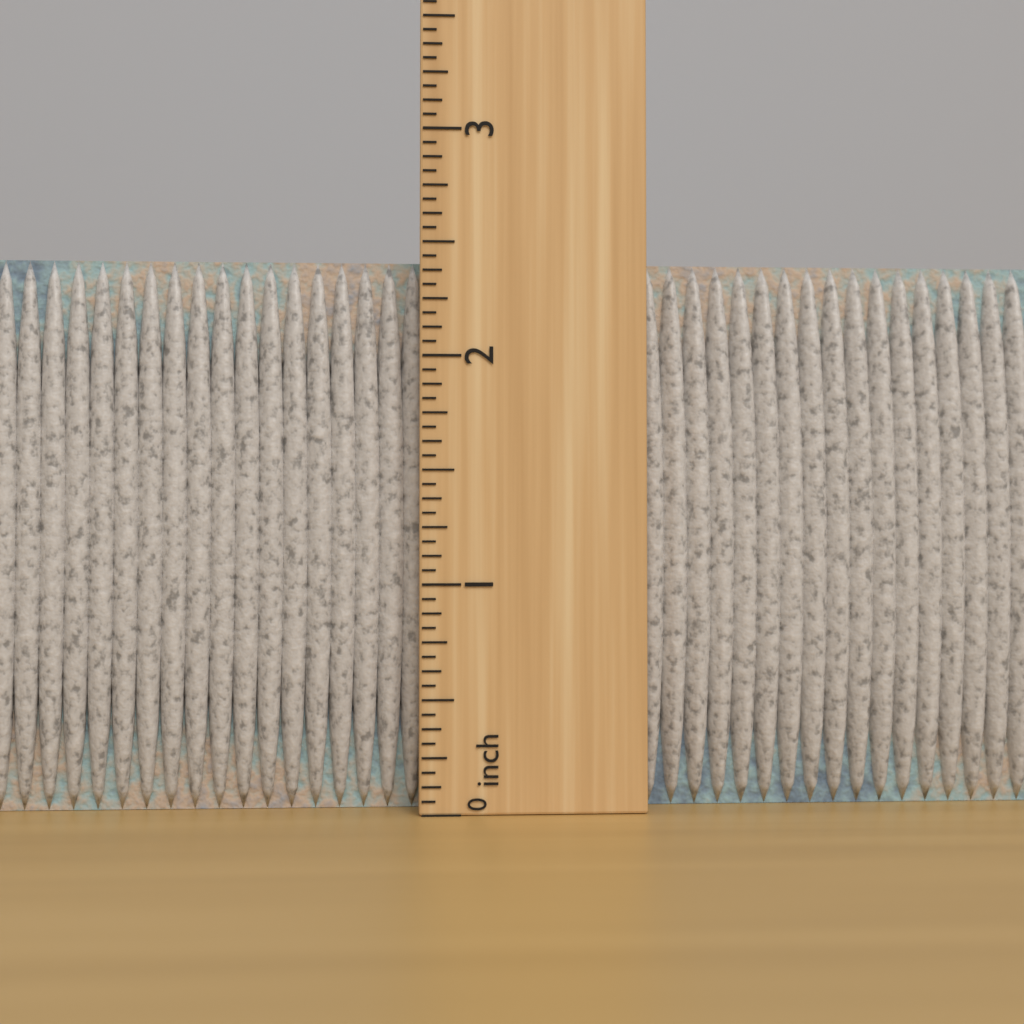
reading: 2.4375 inch
